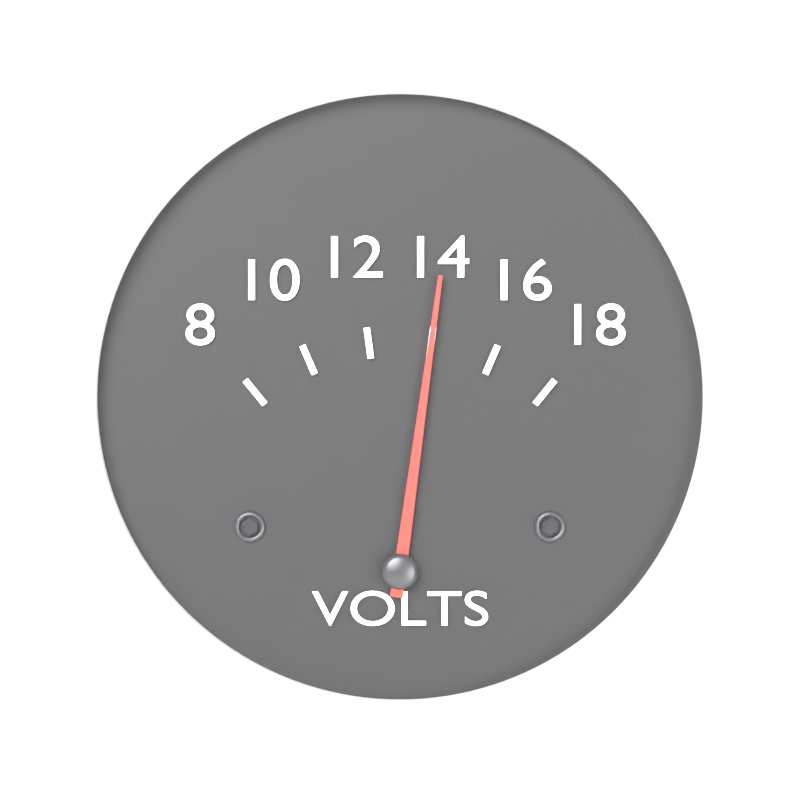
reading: 14 V
